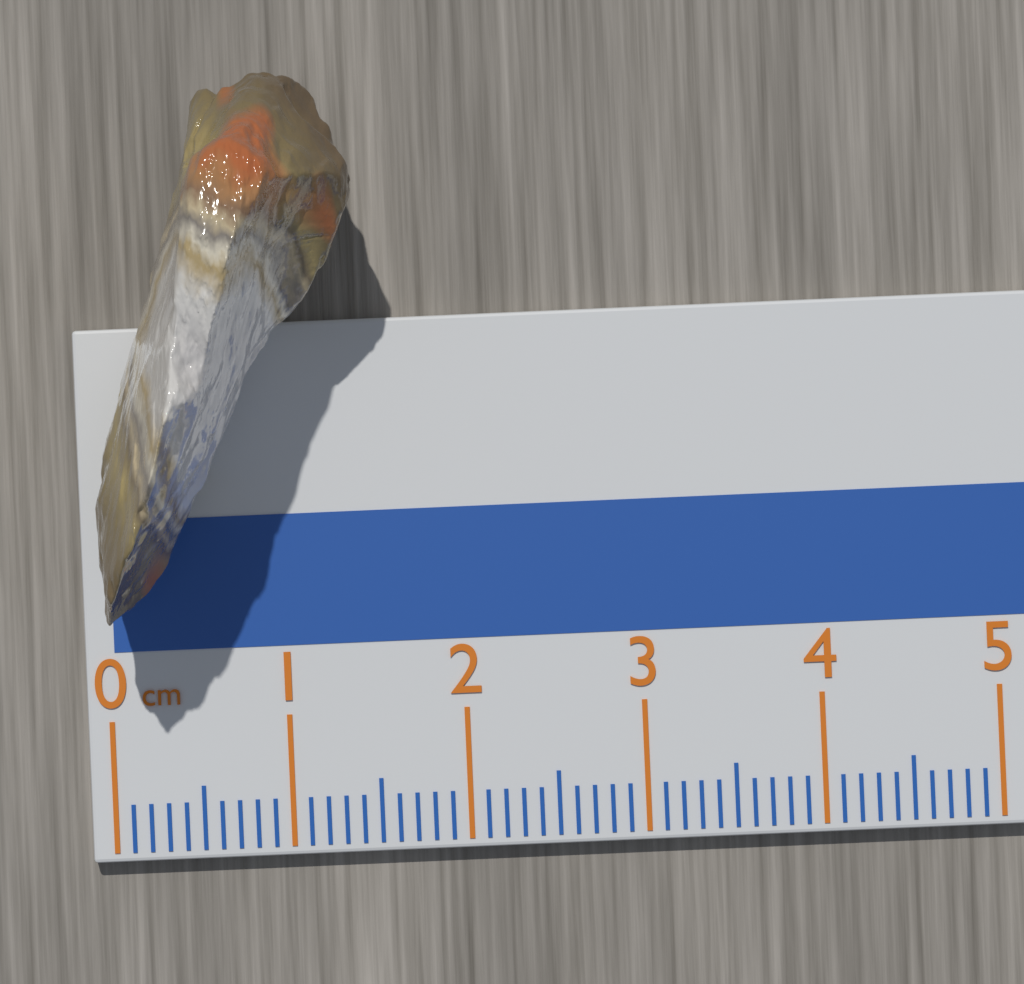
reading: 1.5 cm
